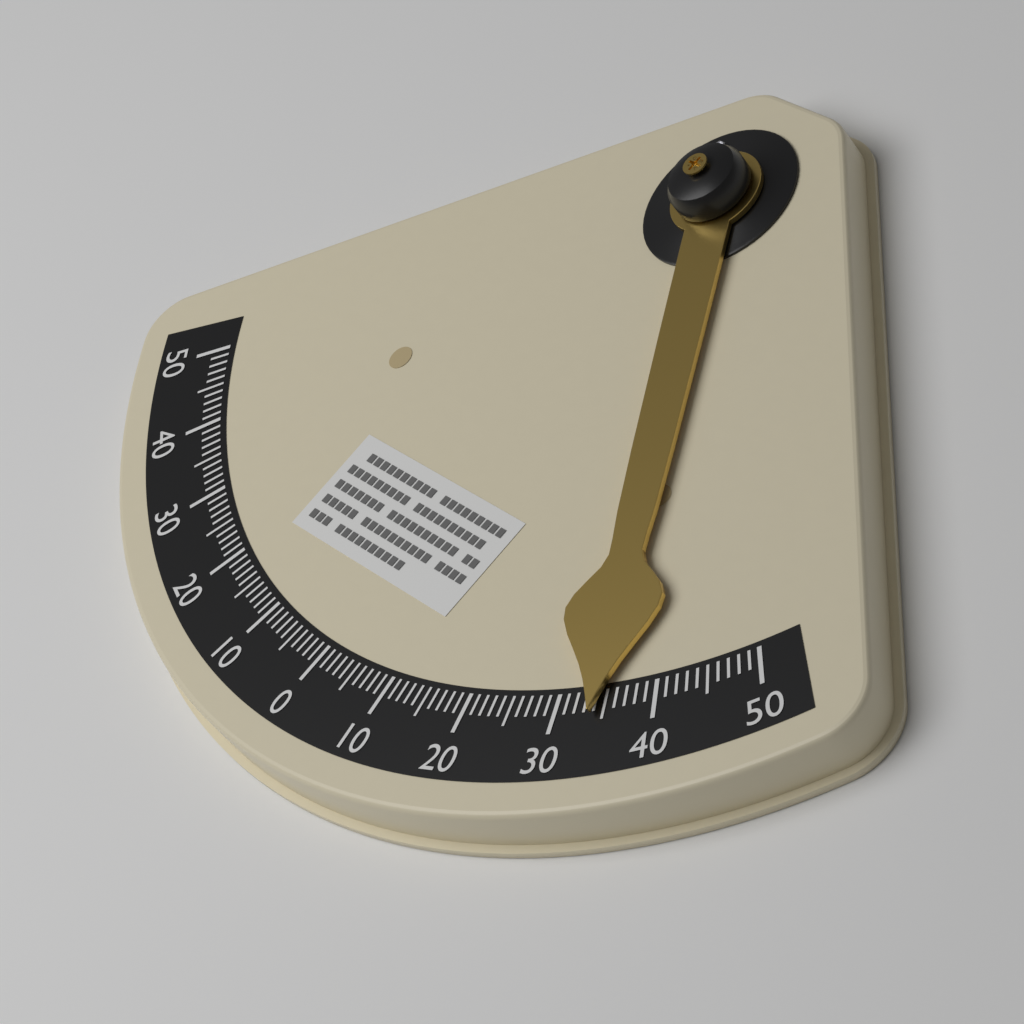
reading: 34 °
